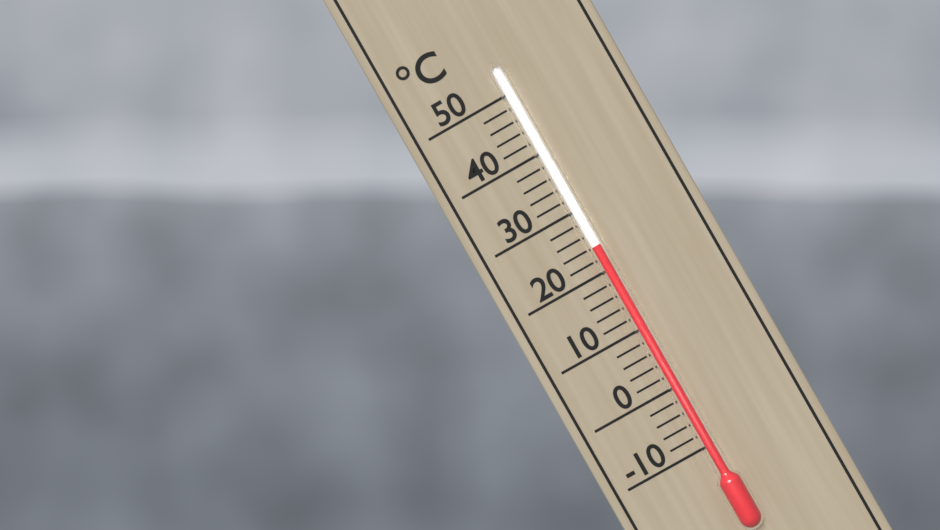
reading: 24 °C
